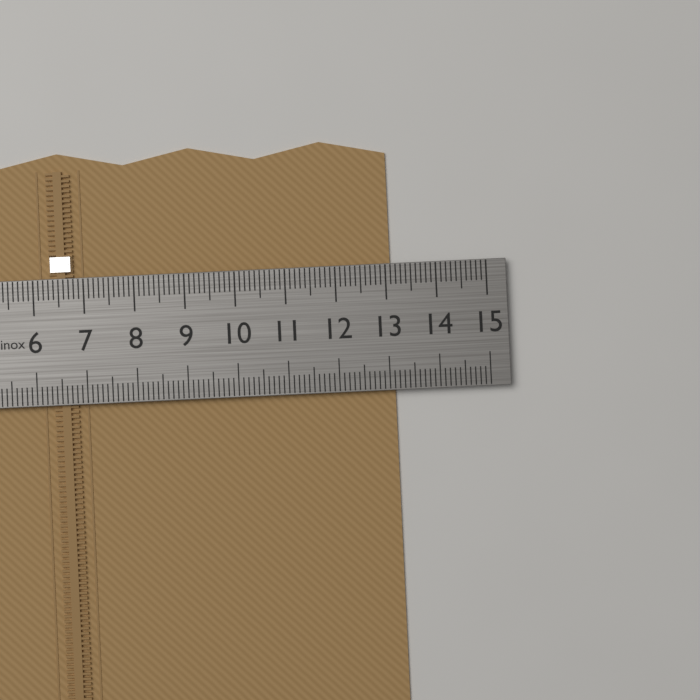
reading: 13.1 cm
